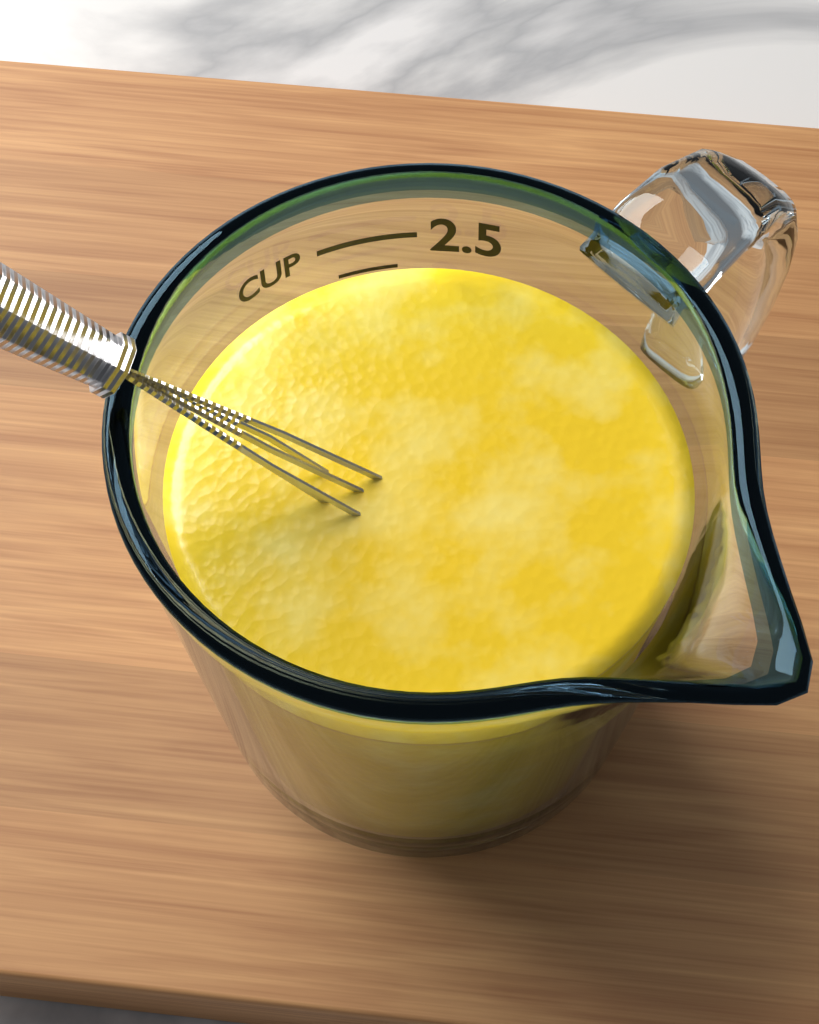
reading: 2.25 cup
